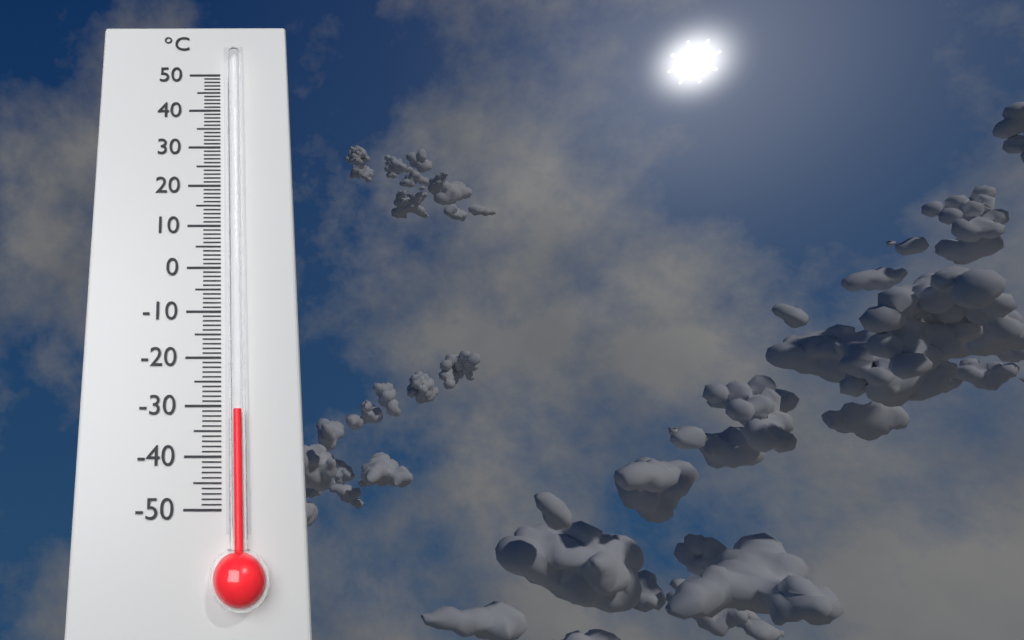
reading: -31 °C
